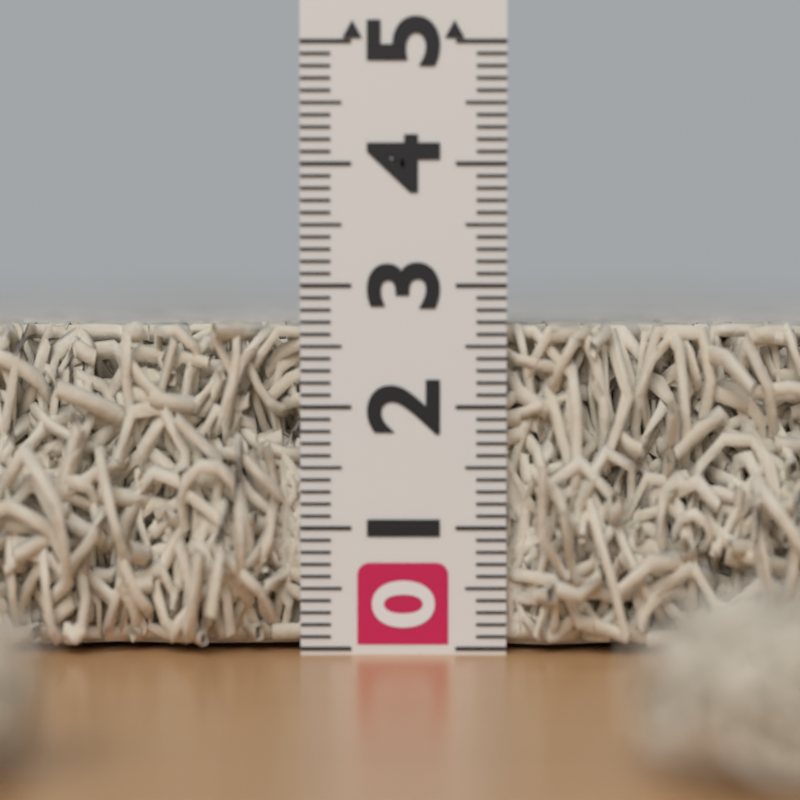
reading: 2.7 (no unit)
